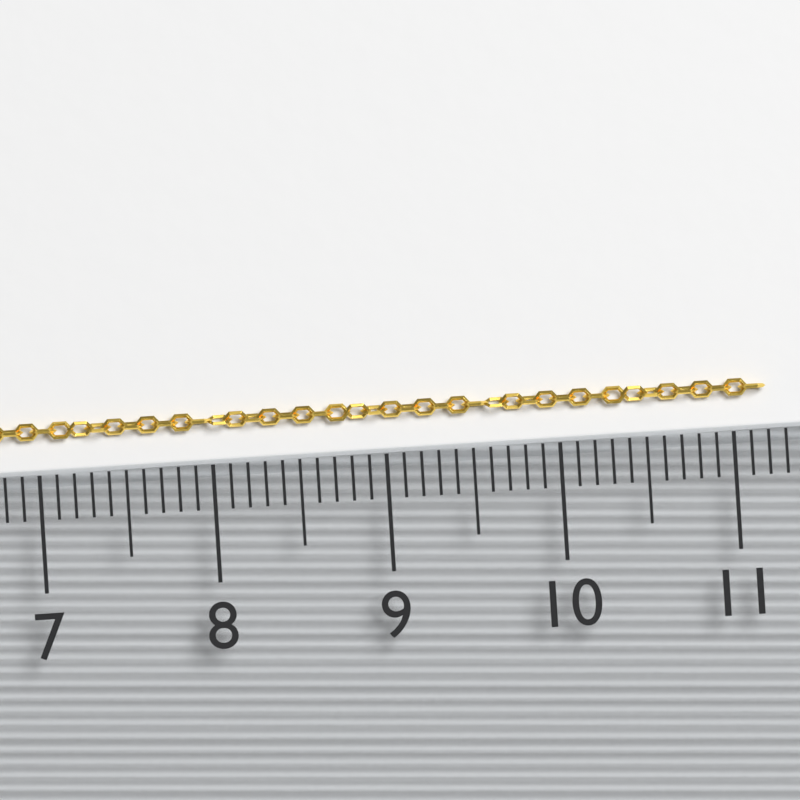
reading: 11.2 (no unit)
